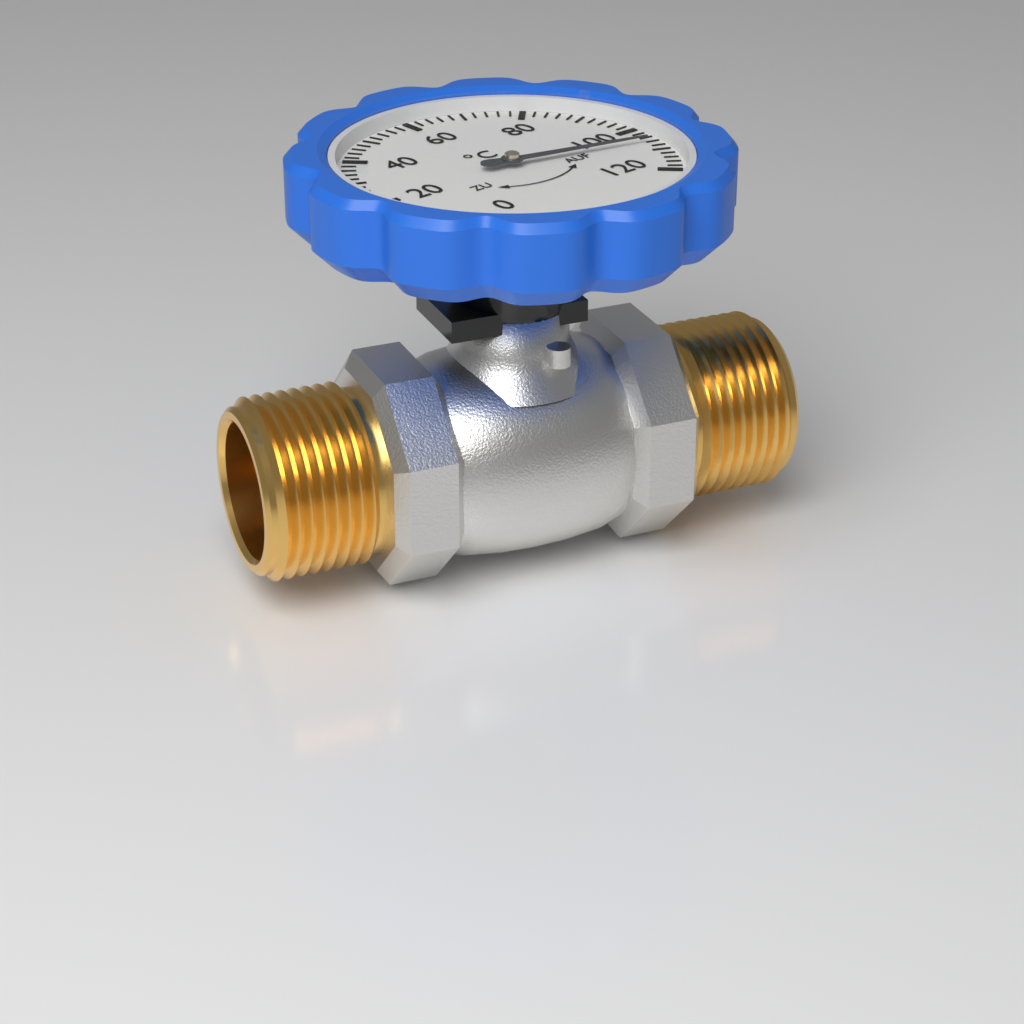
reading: 106 °C
